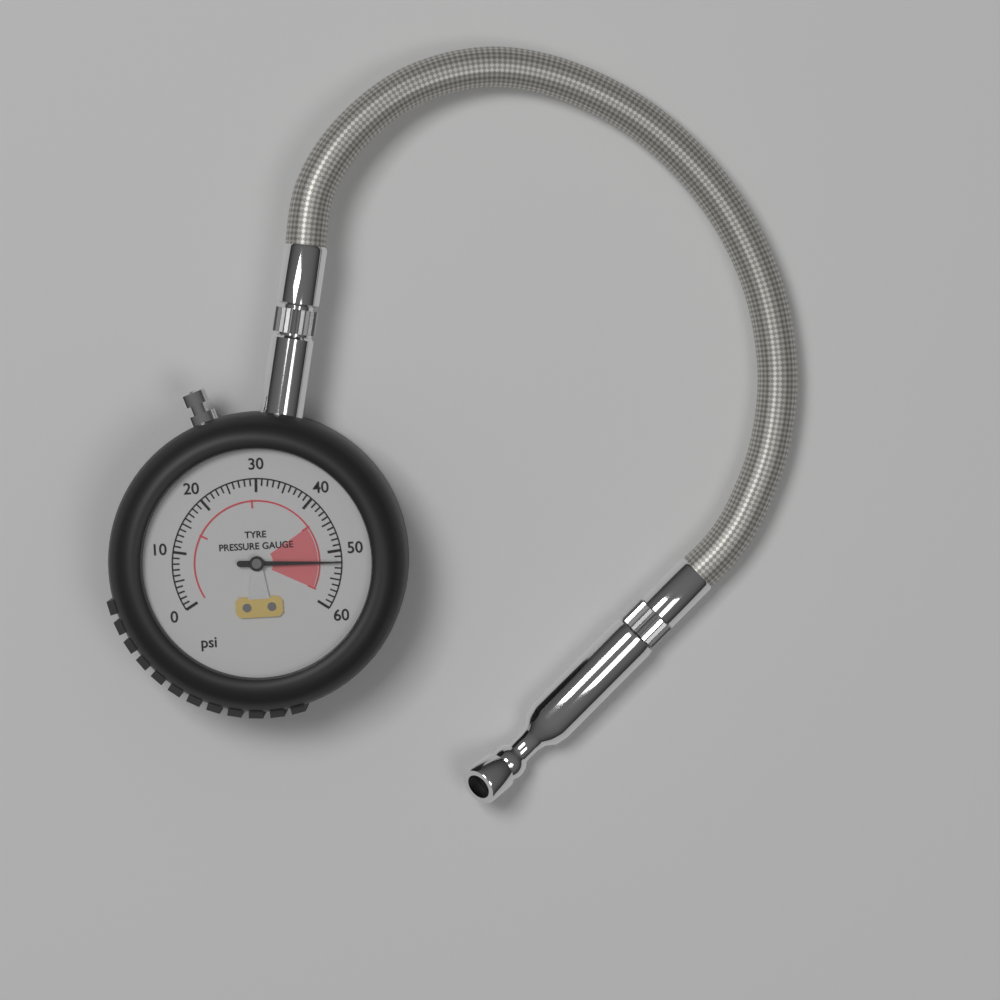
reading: 52 psi
